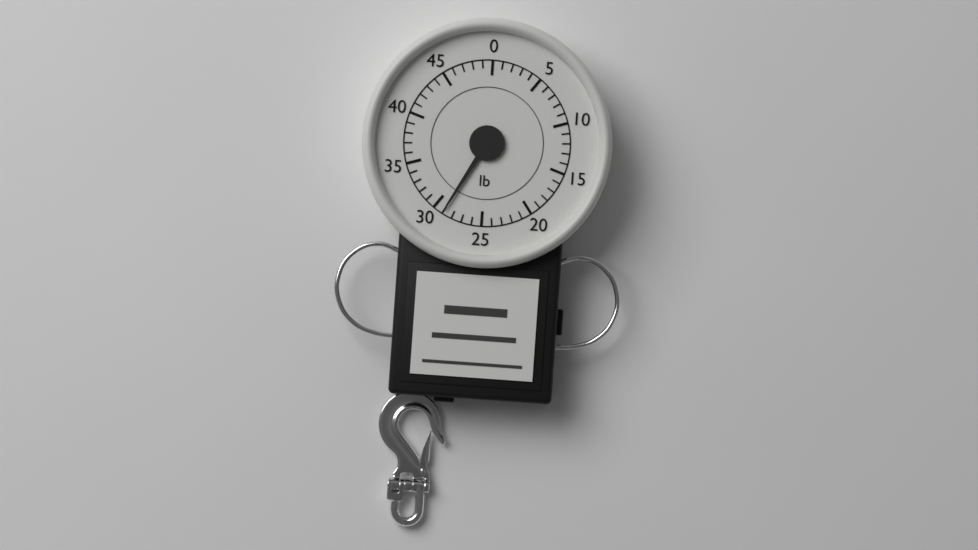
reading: 29 lb
